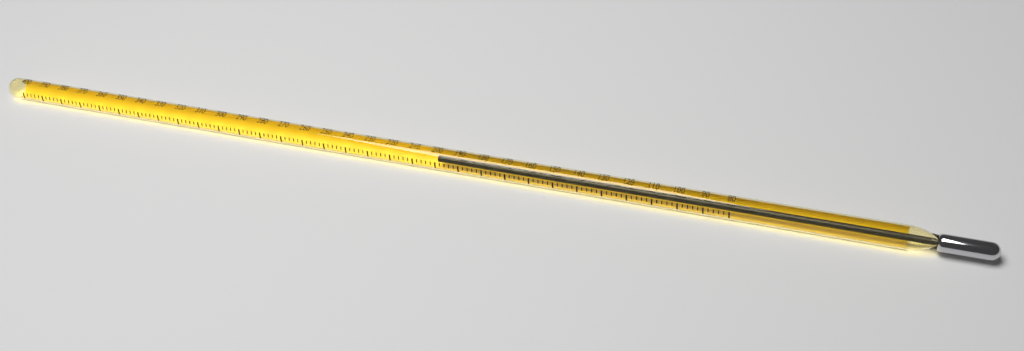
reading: 200 (no unit)
